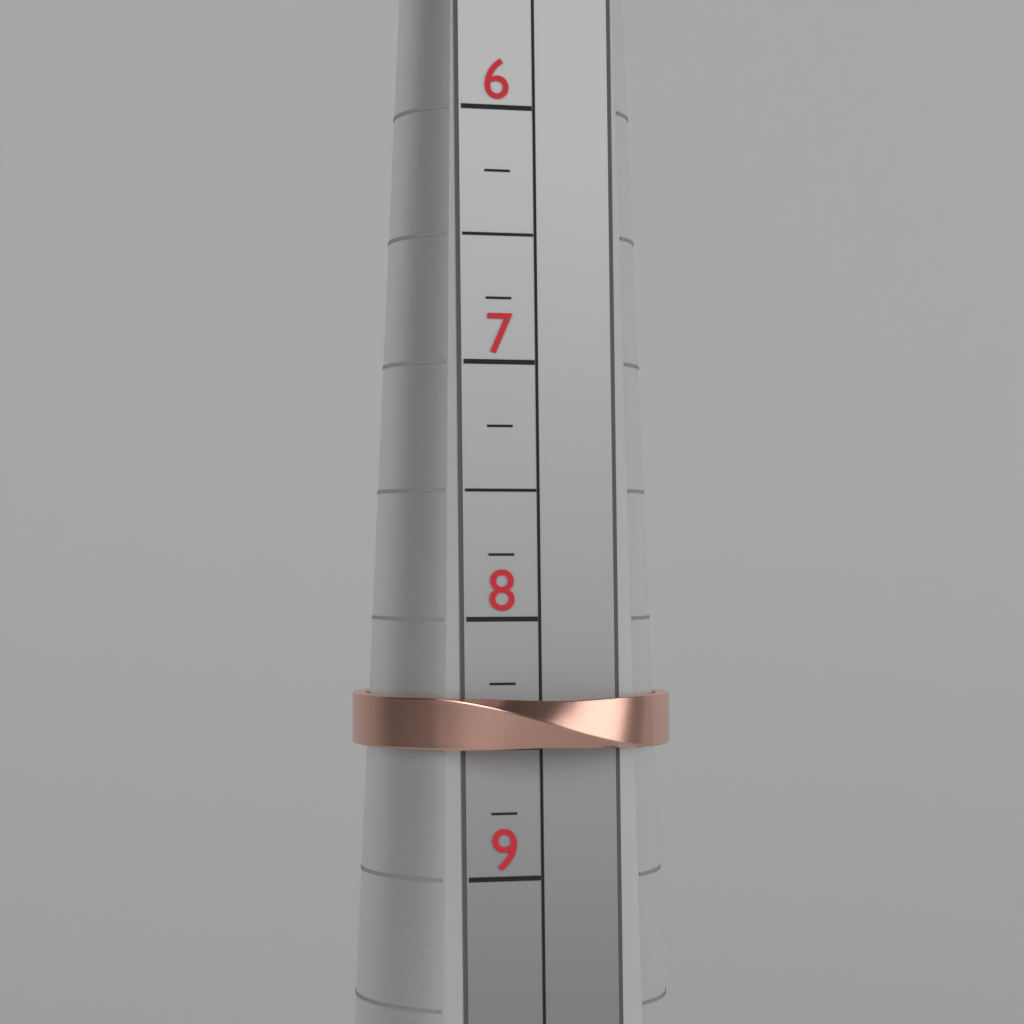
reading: 8.50 (no unit)
